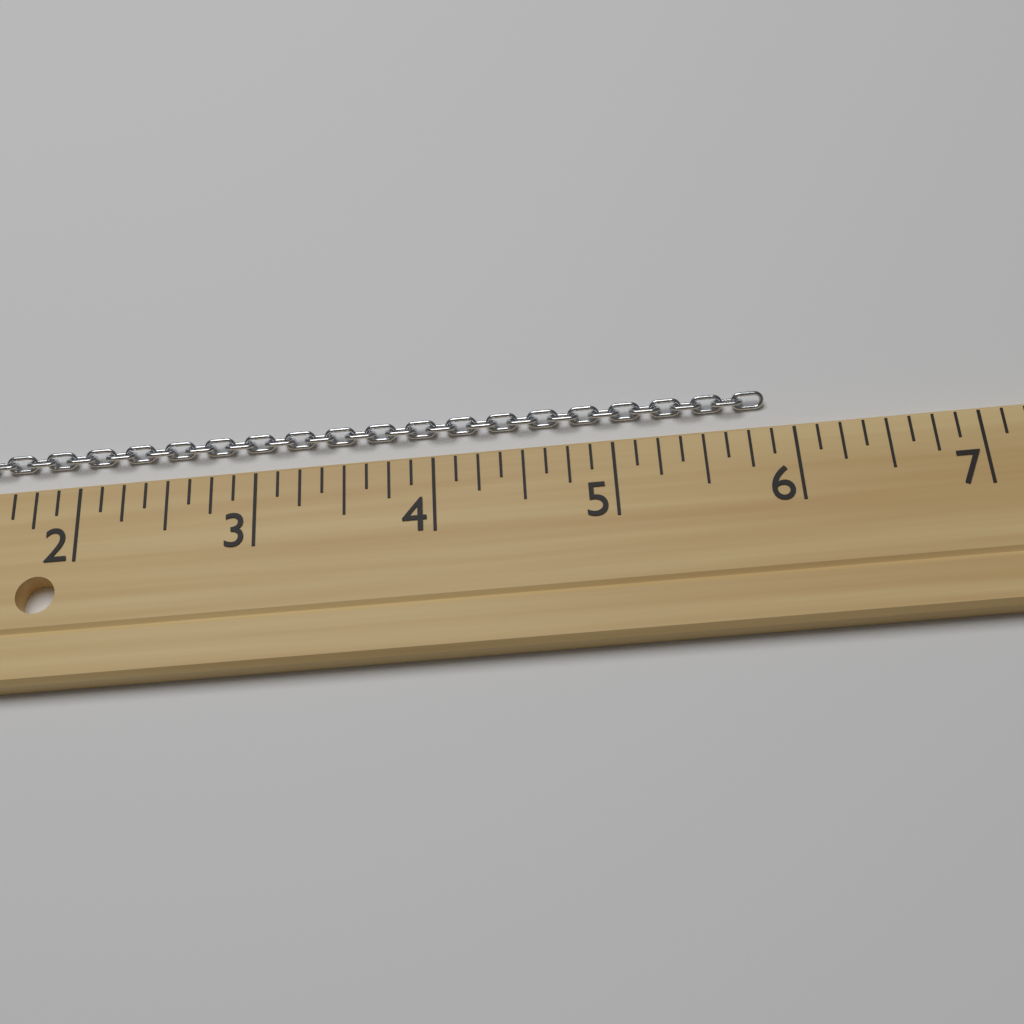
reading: 5.875 (no unit)
